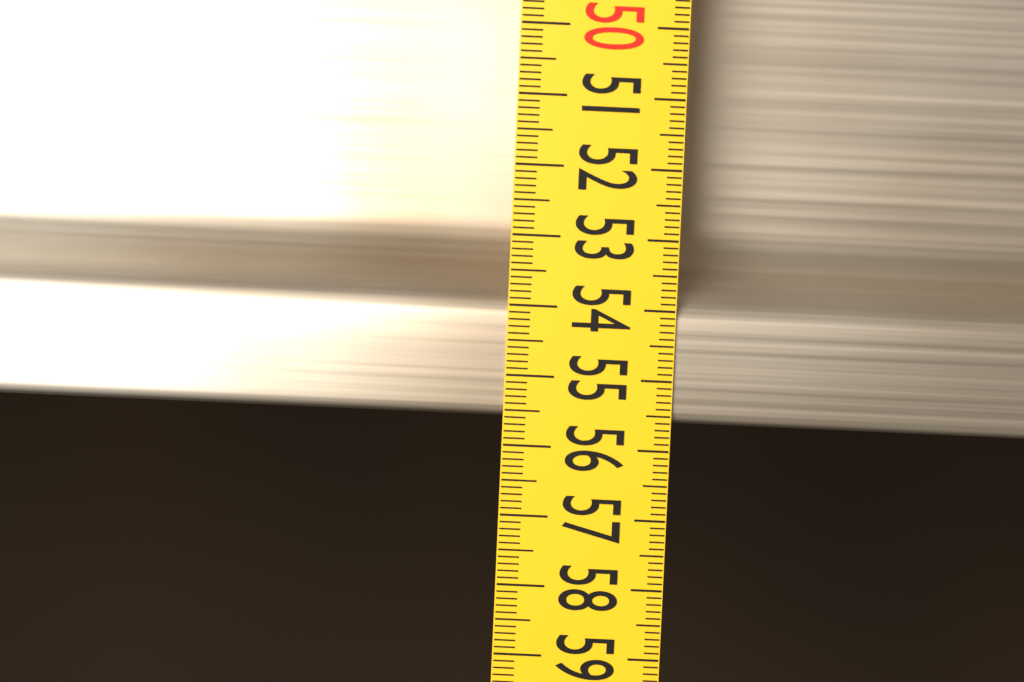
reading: 55.6 (no unit)
